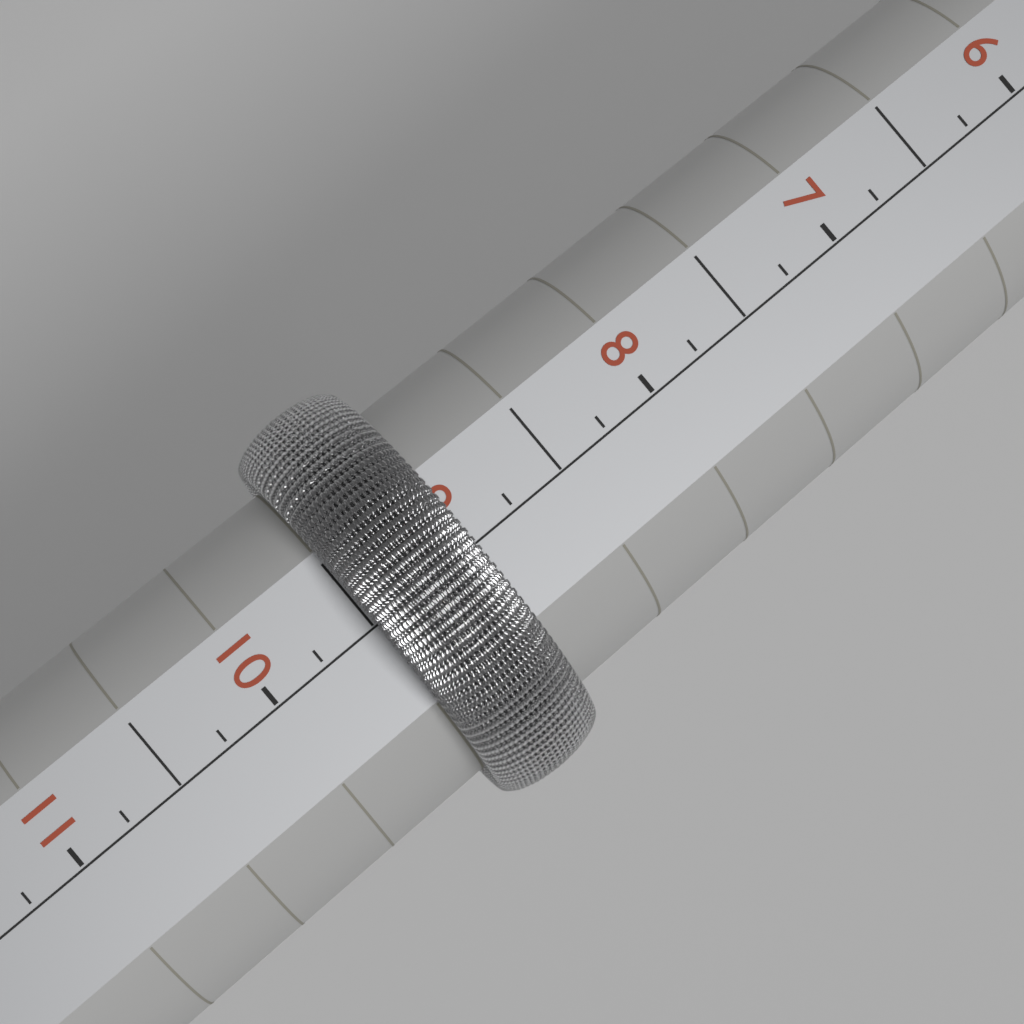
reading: 9.50 (no unit)
